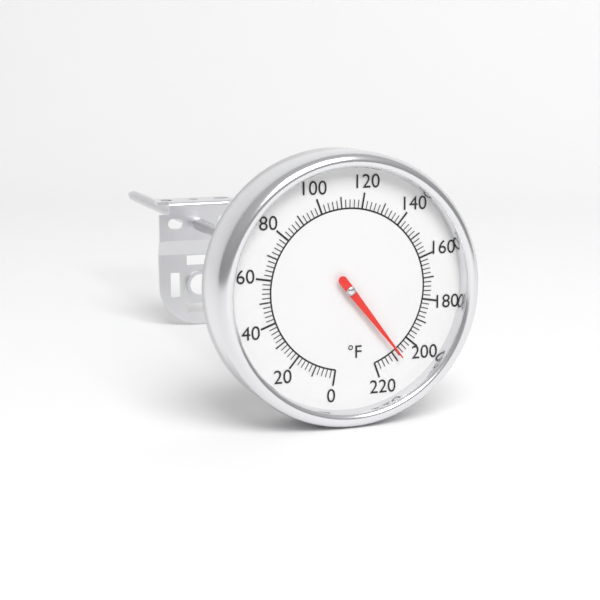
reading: 208 °F
